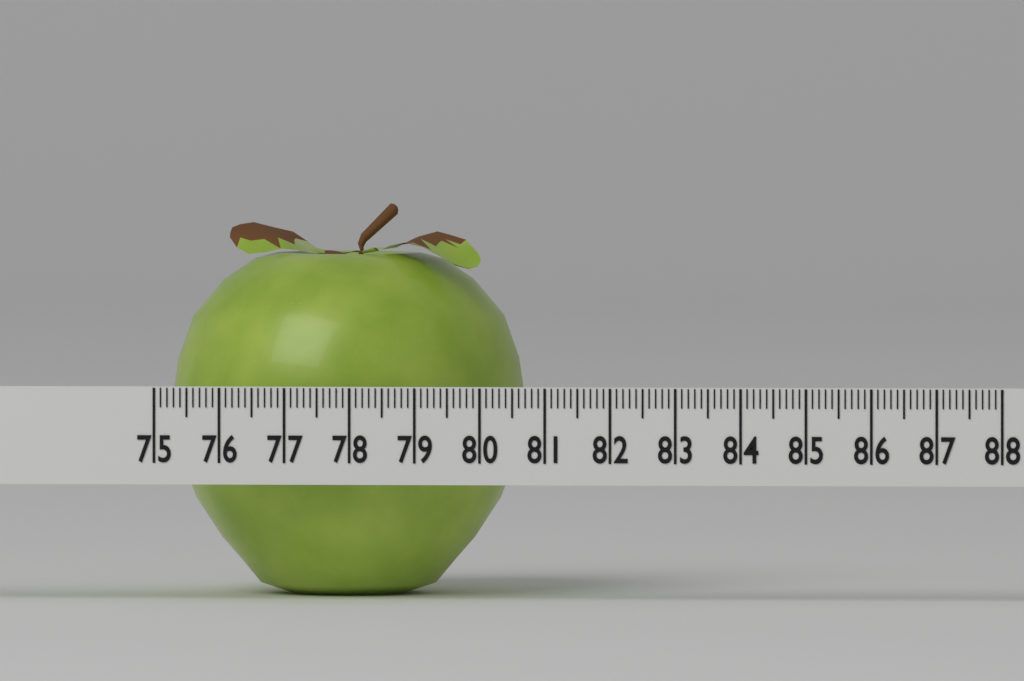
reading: 80.5 (no unit)
